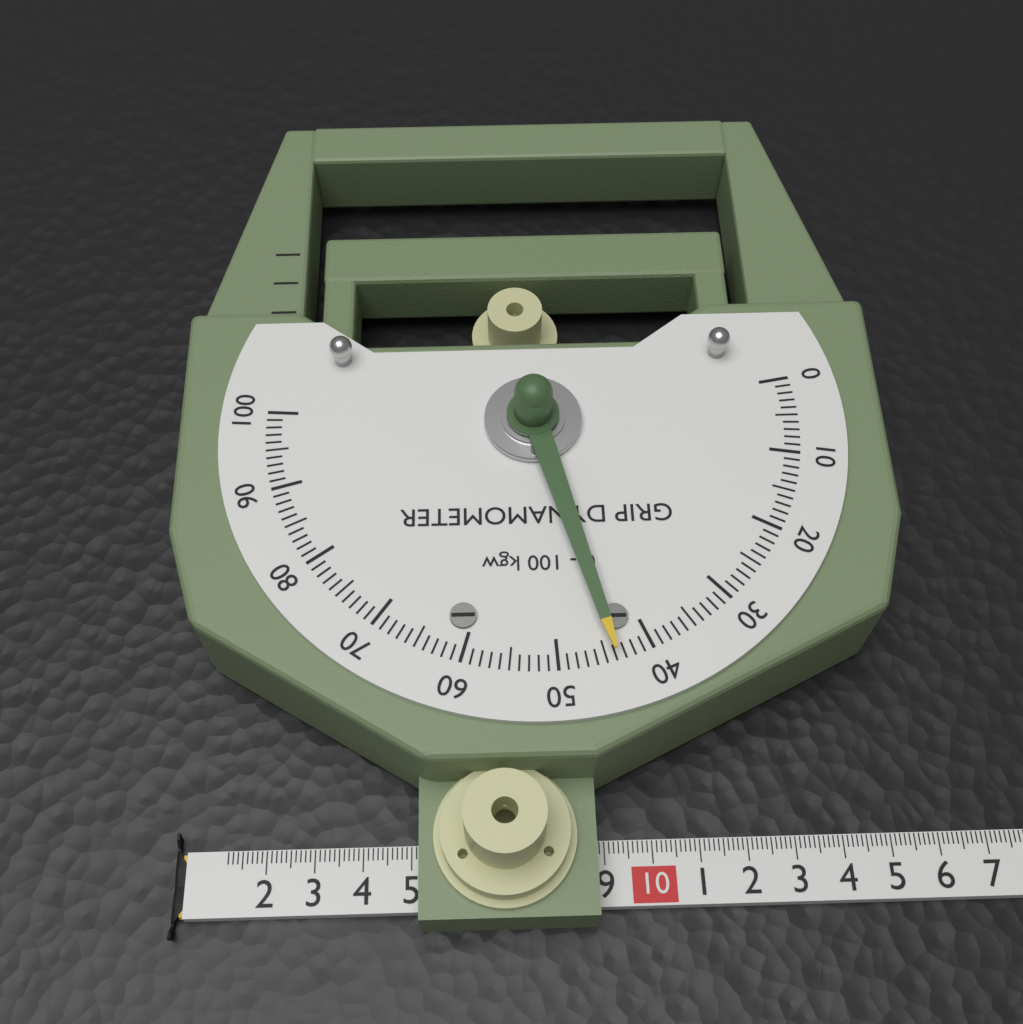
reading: 44 kgw
